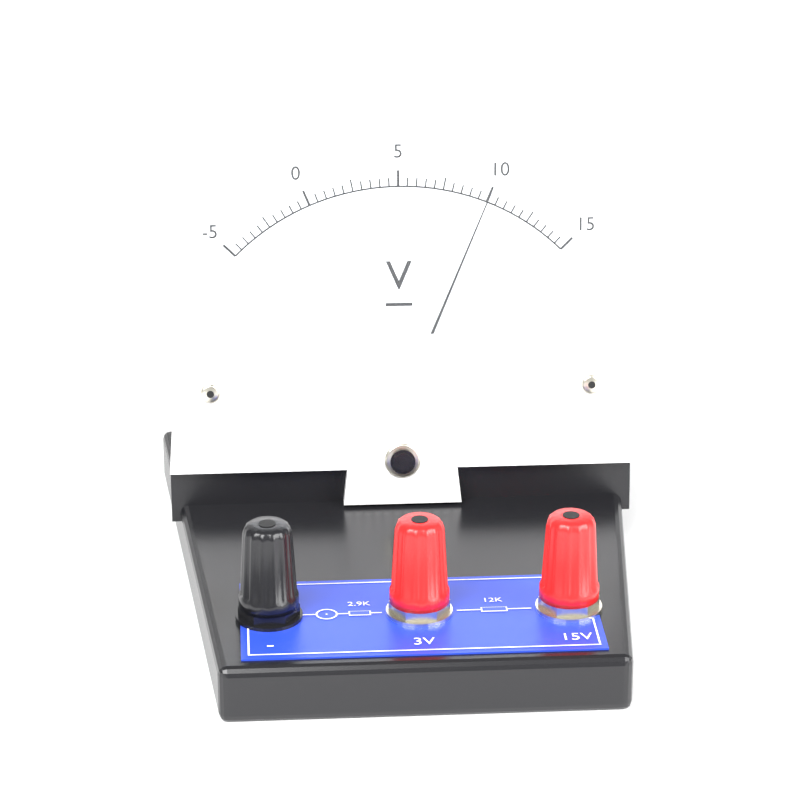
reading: 10.0 V
